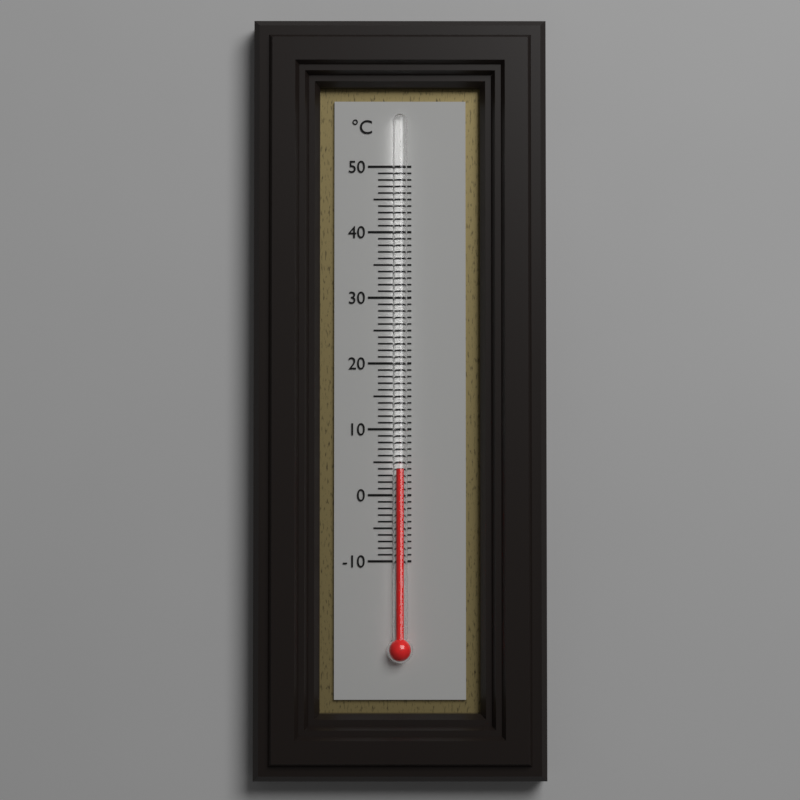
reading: 4 °C
